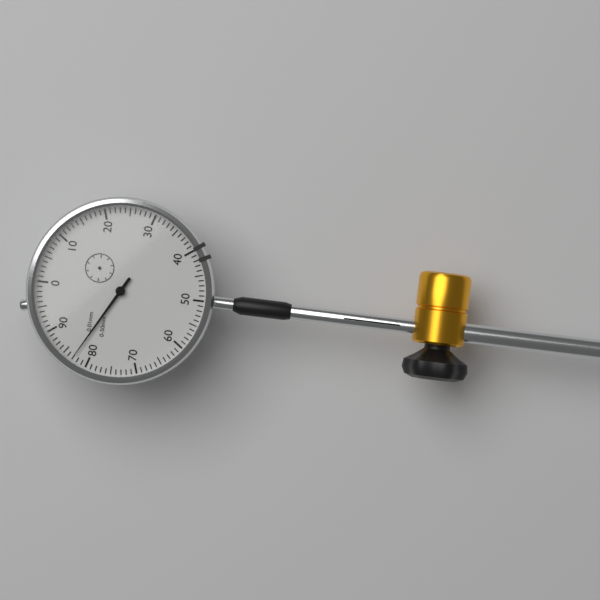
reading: 0.83 mm
